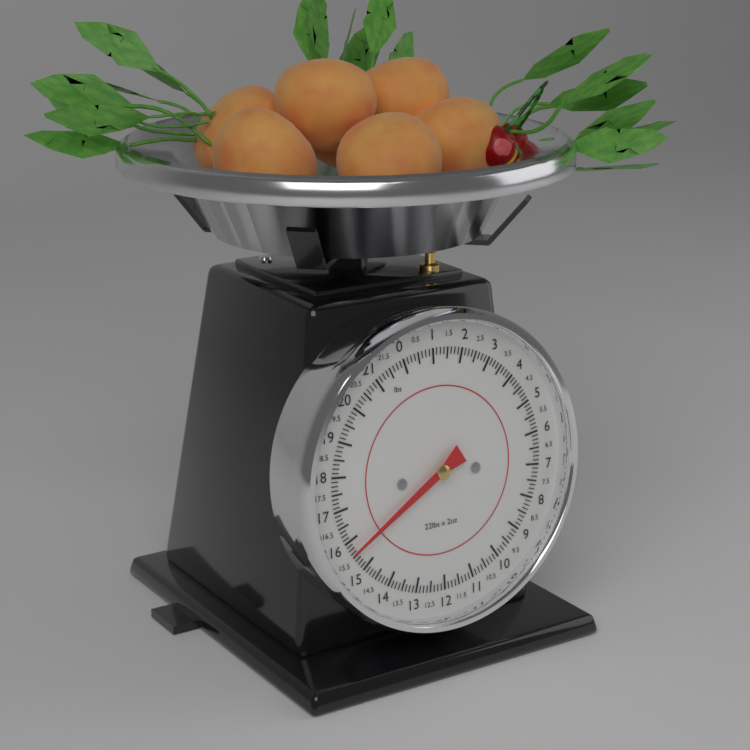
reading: 15.625 lbs
